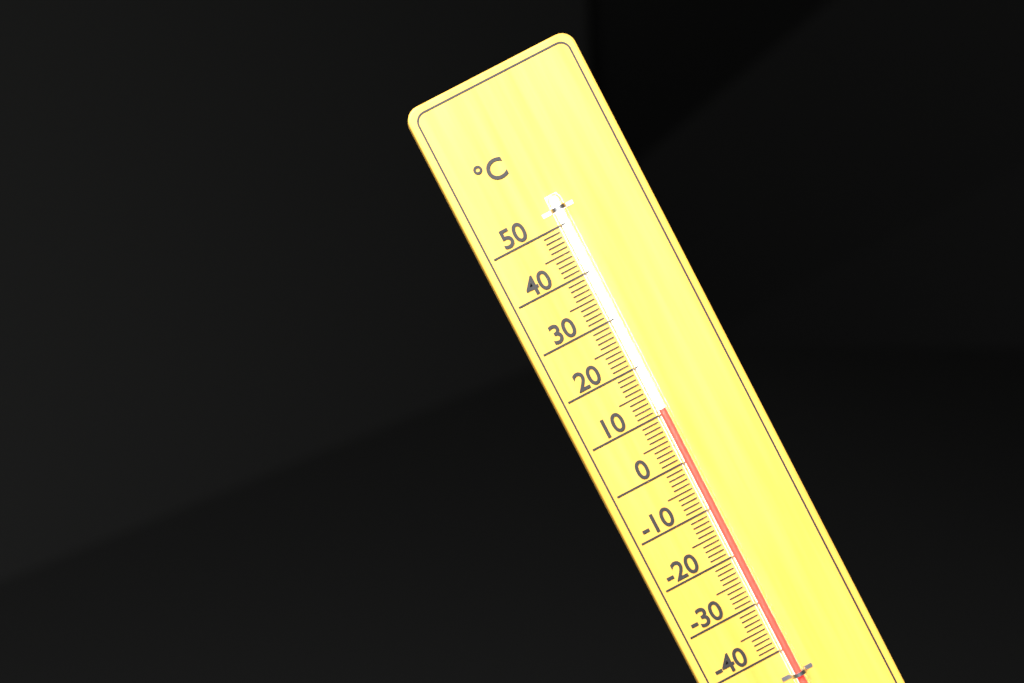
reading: 11 °C
